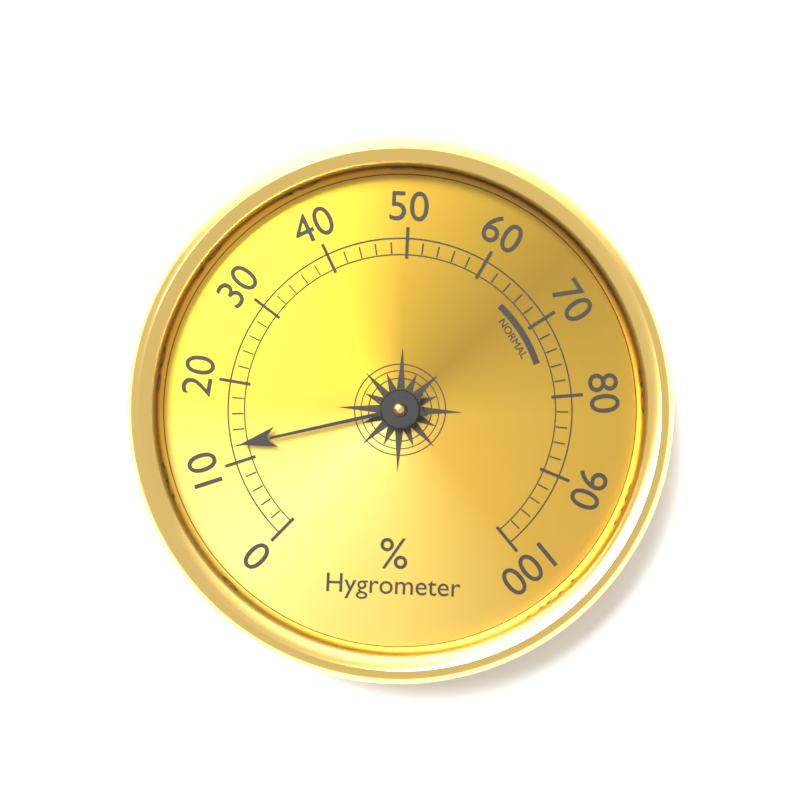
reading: 12 %
